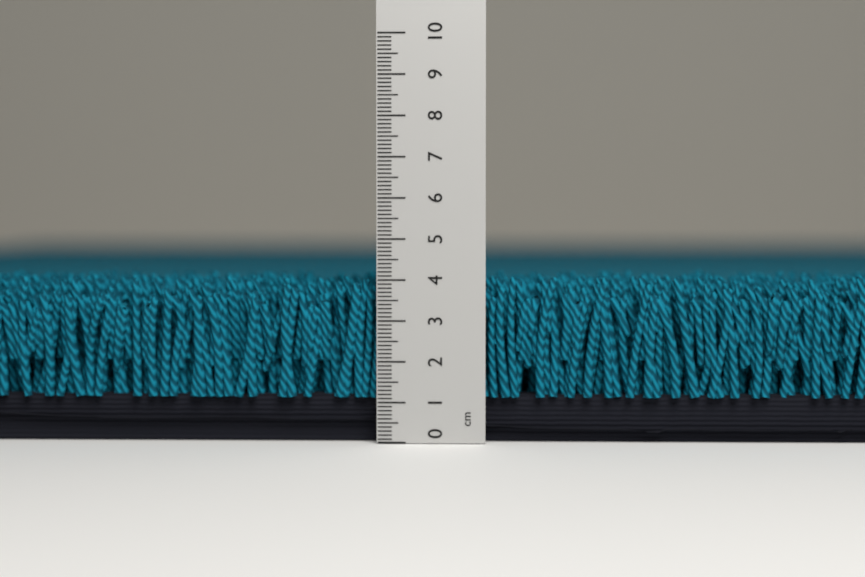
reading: 4.1 cm
